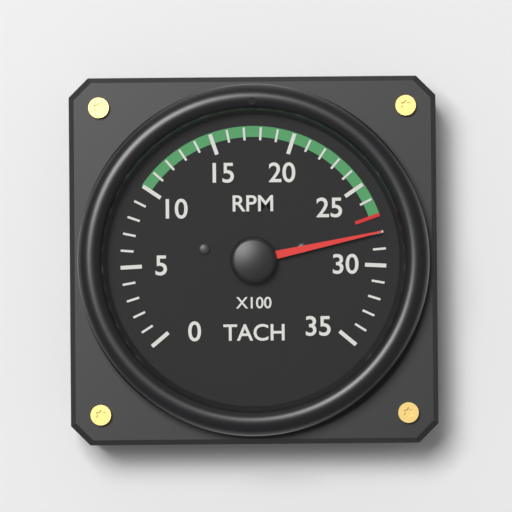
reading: 2800 RPM
